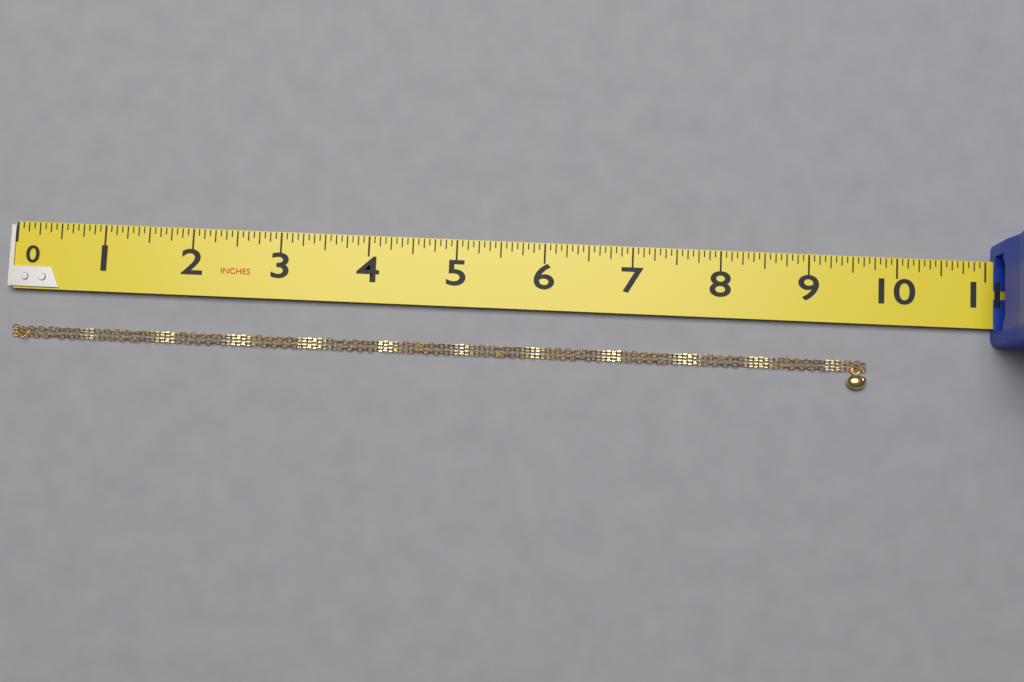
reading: 9.6875 in
